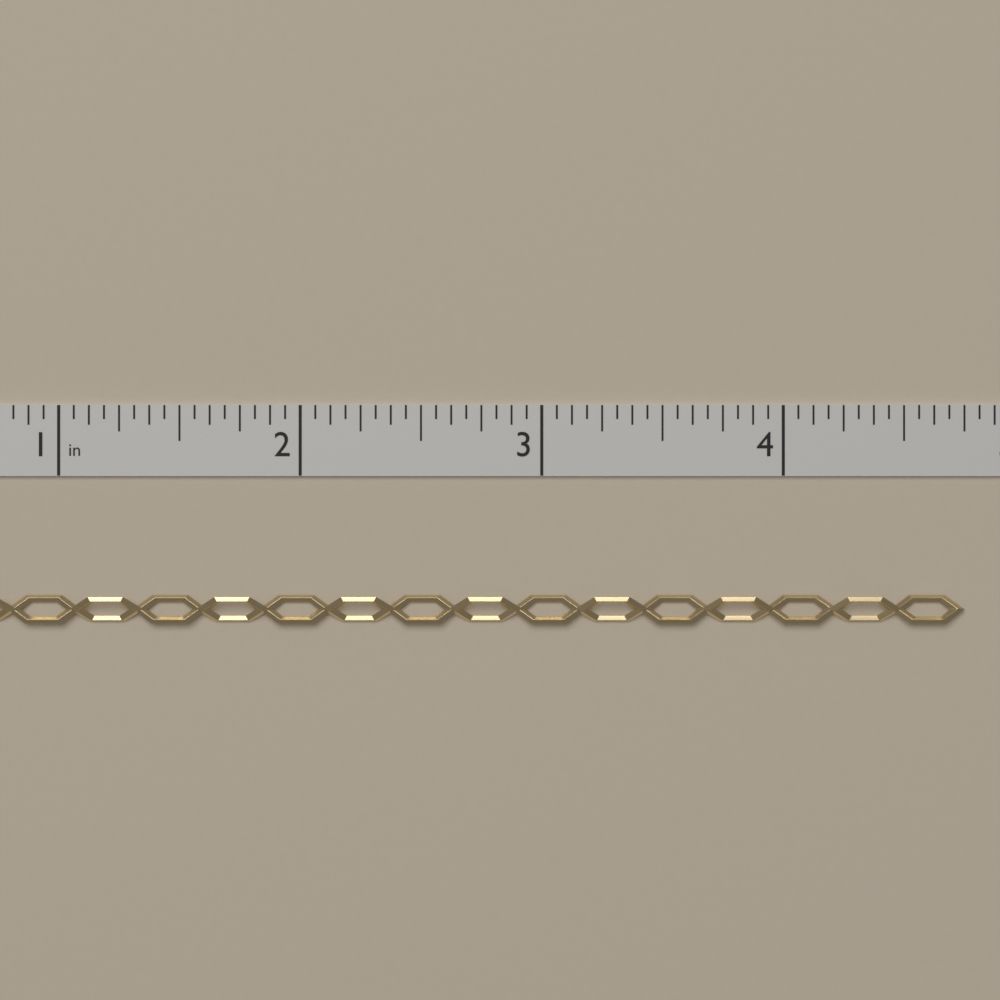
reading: 4.7500 in
